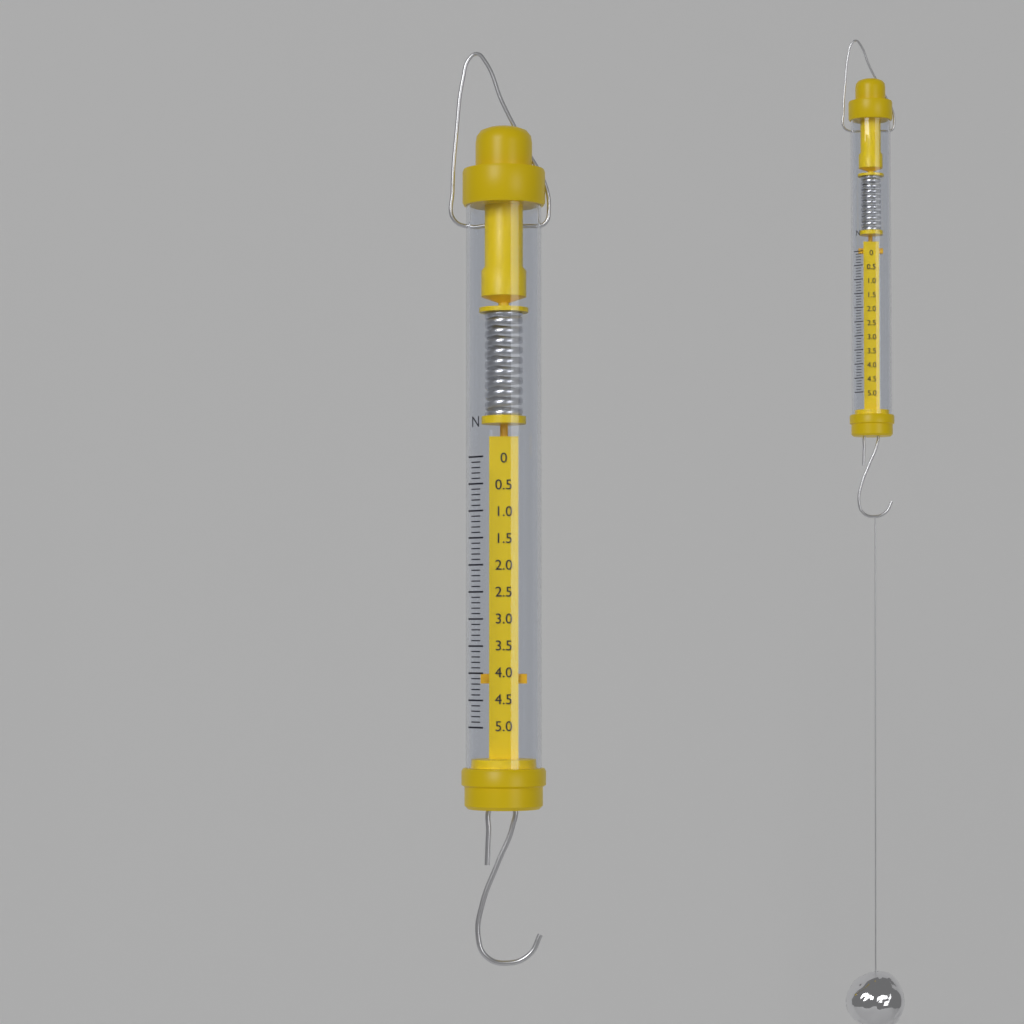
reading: 4.2 N
